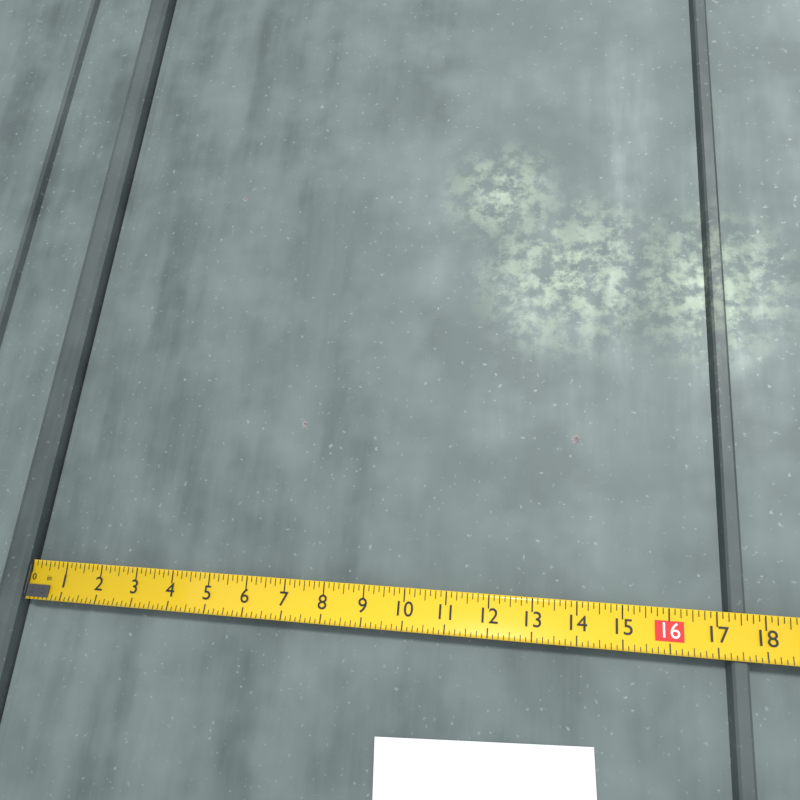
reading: 17.625 in
